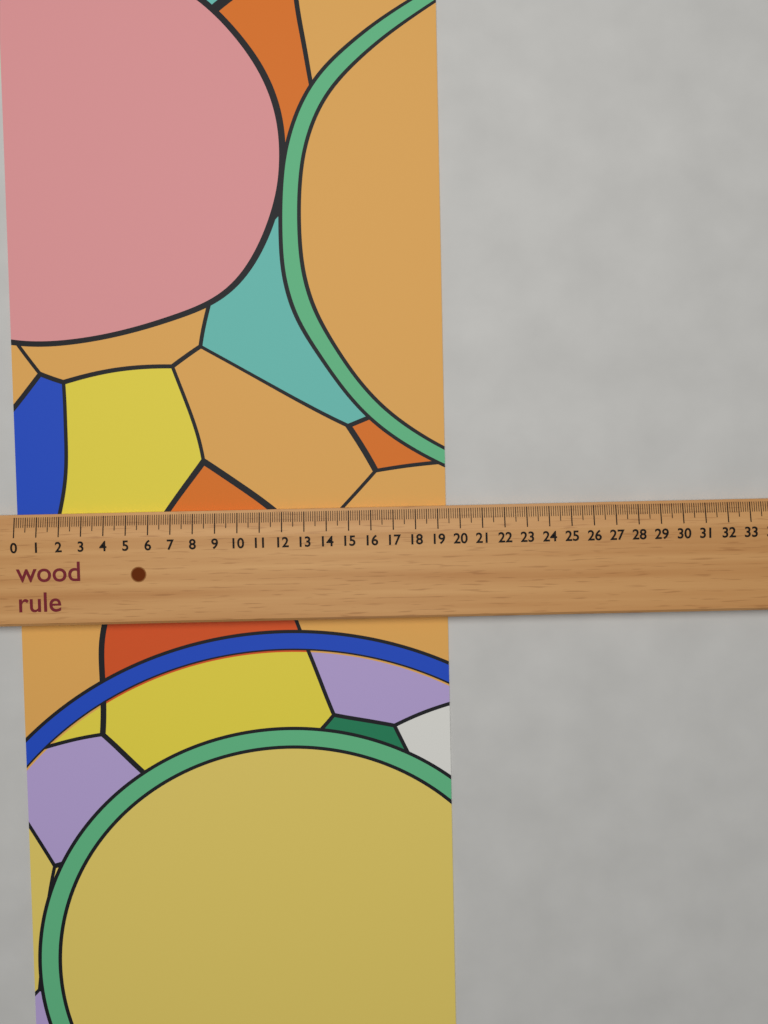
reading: 19.4 (no unit)
